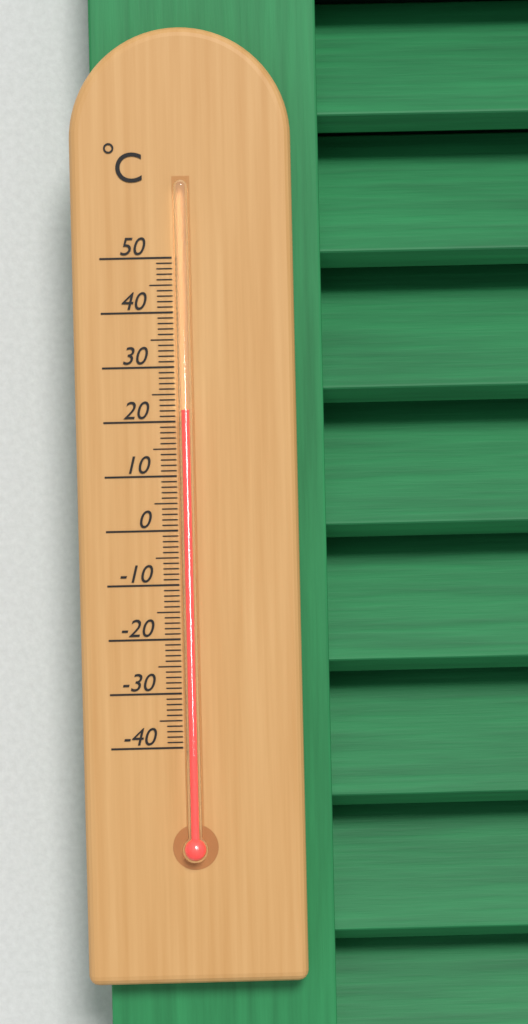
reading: 22 °C
